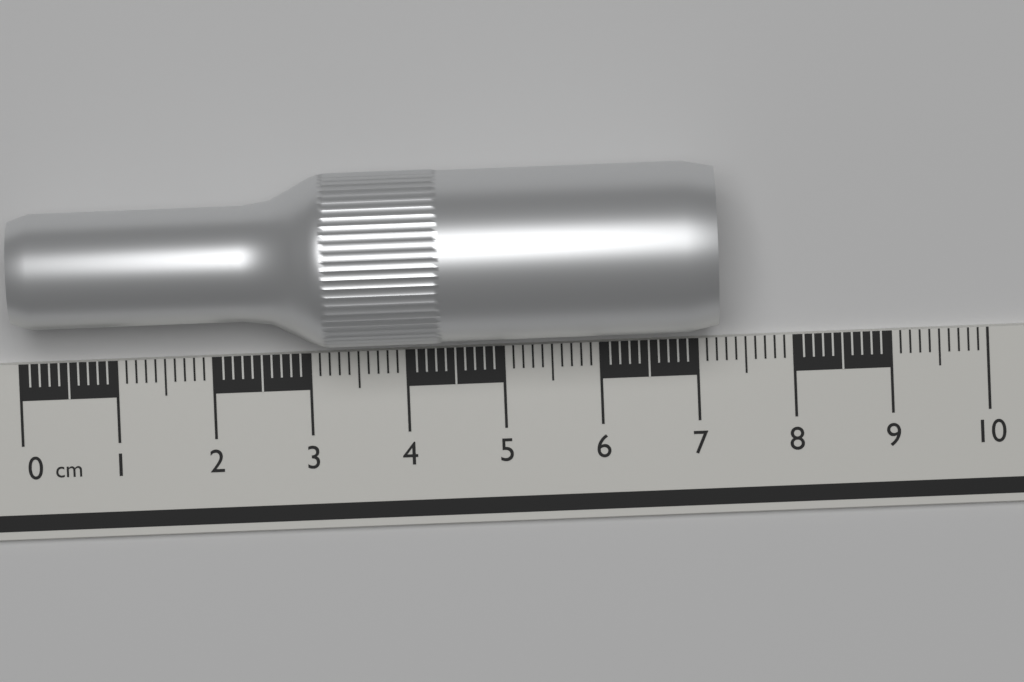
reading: 7.2 cm
